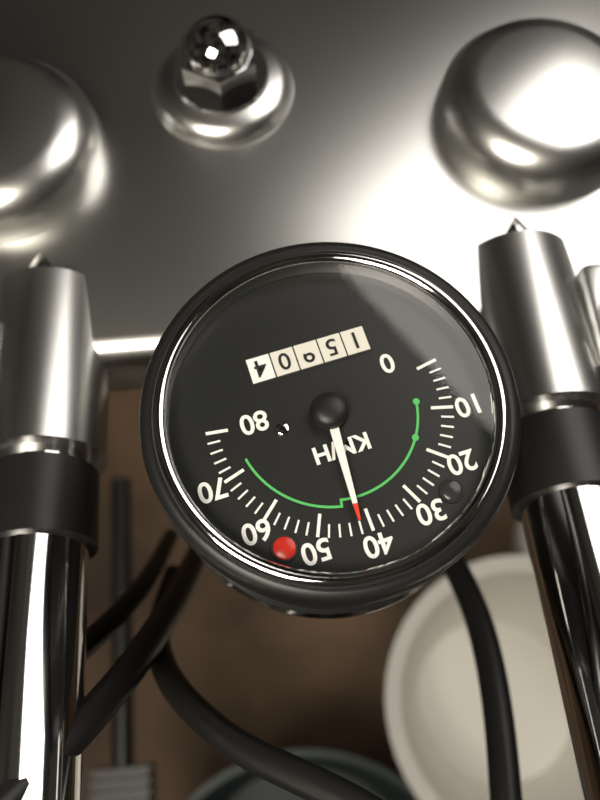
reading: 42 km/h
